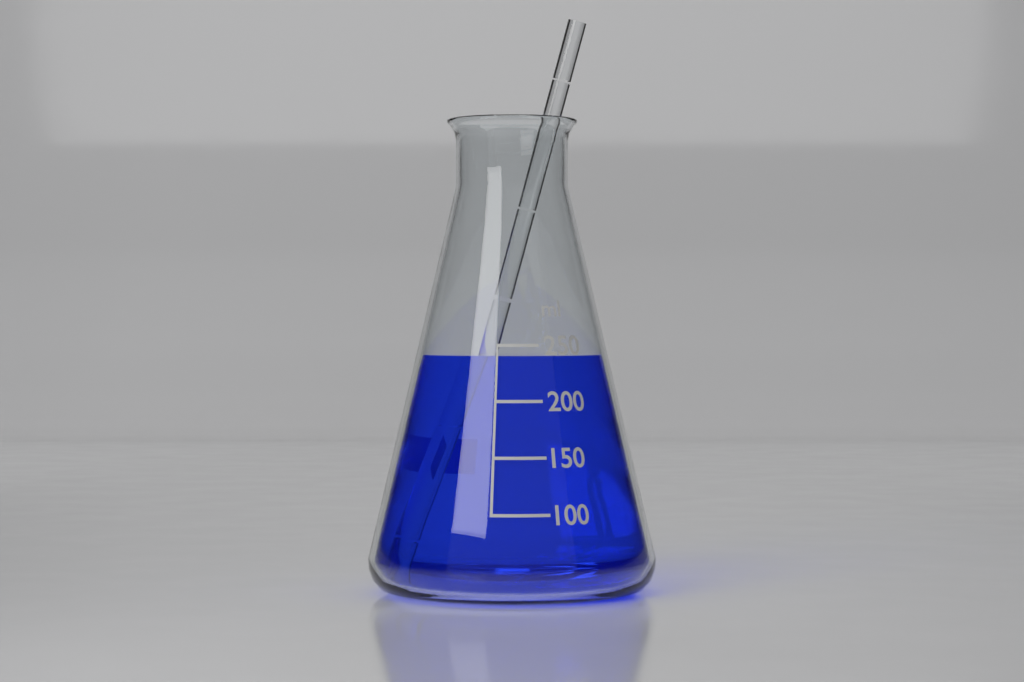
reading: 240 ml
